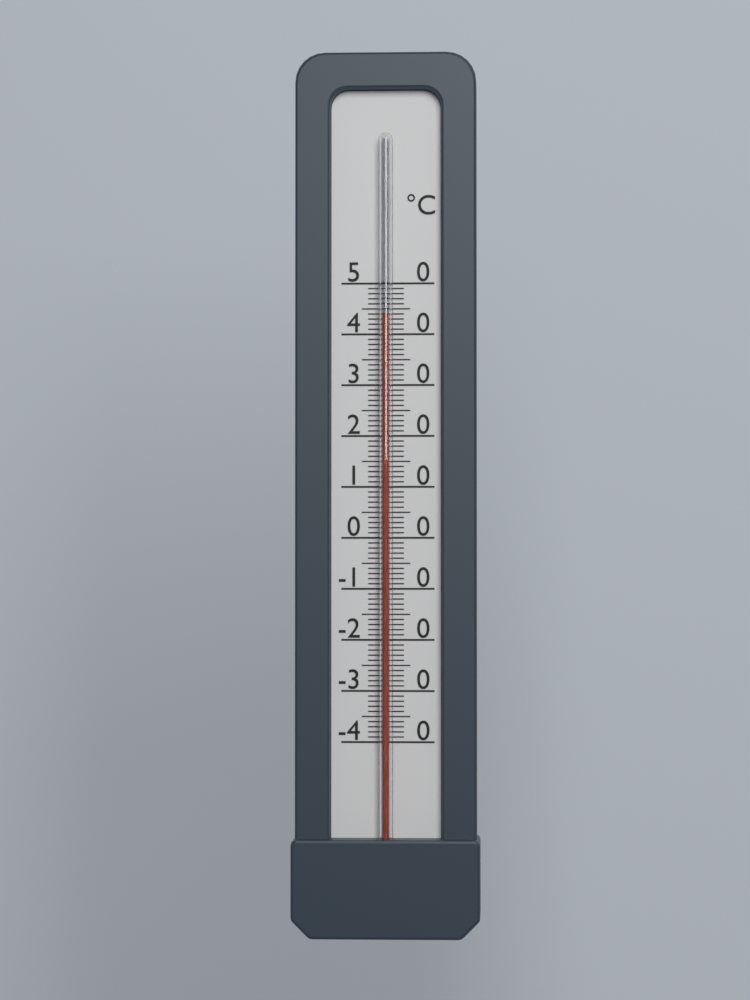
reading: 44 °C
